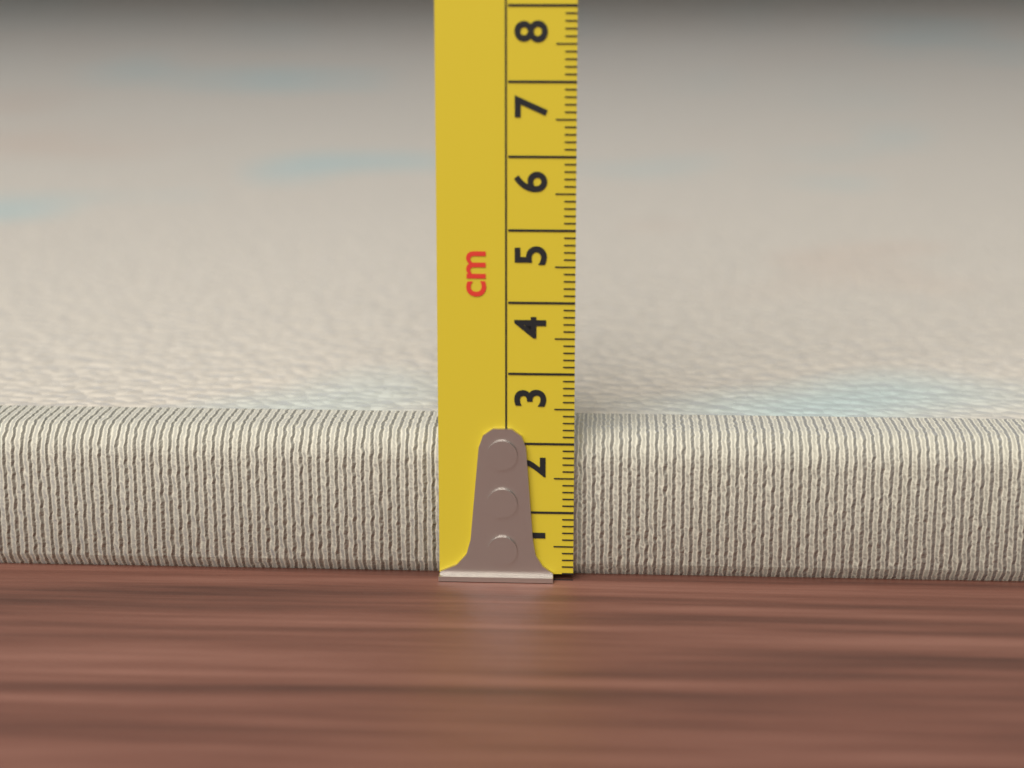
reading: 2.1 cm
